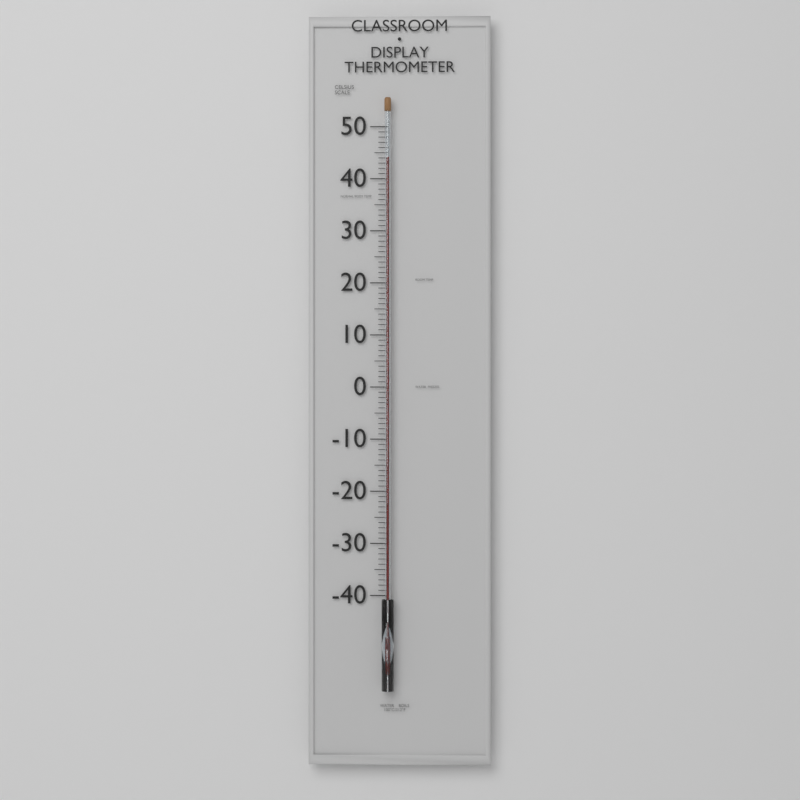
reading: 44 °C
